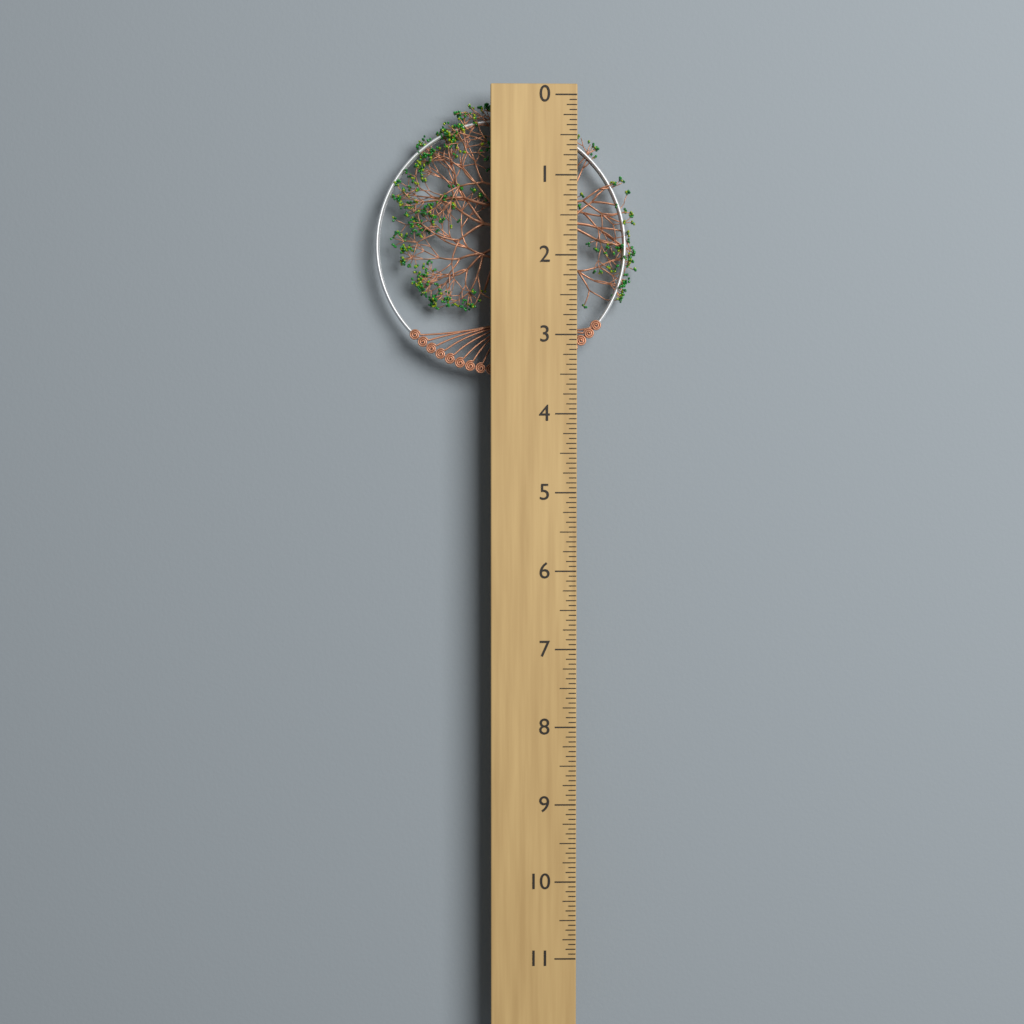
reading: 3.5000 (no unit)
